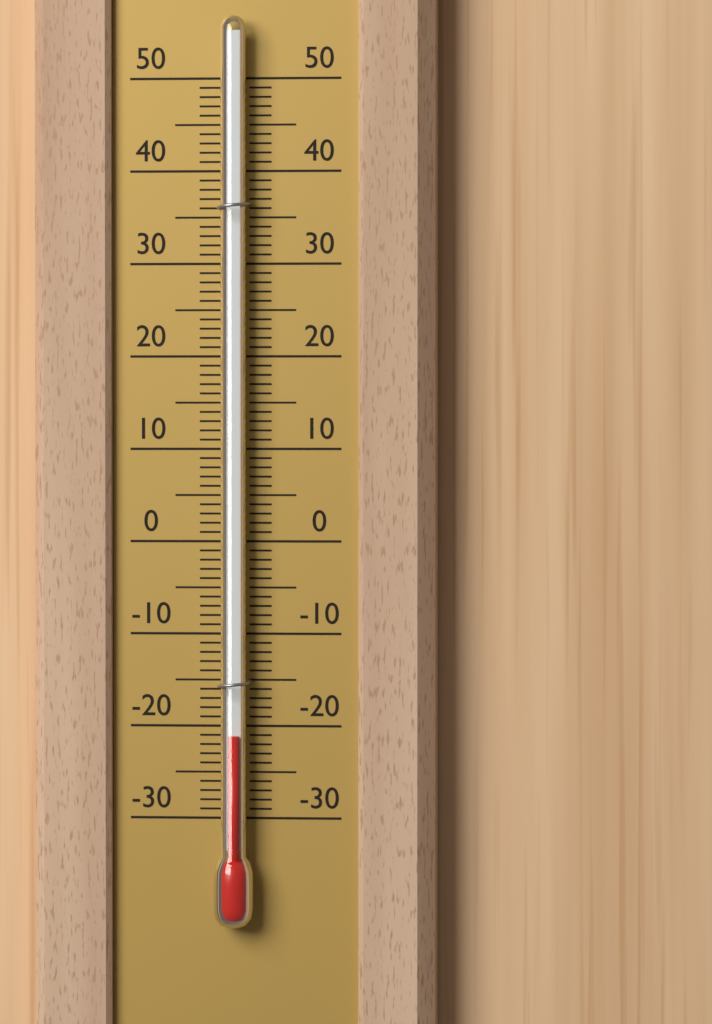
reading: -21 (no unit)
